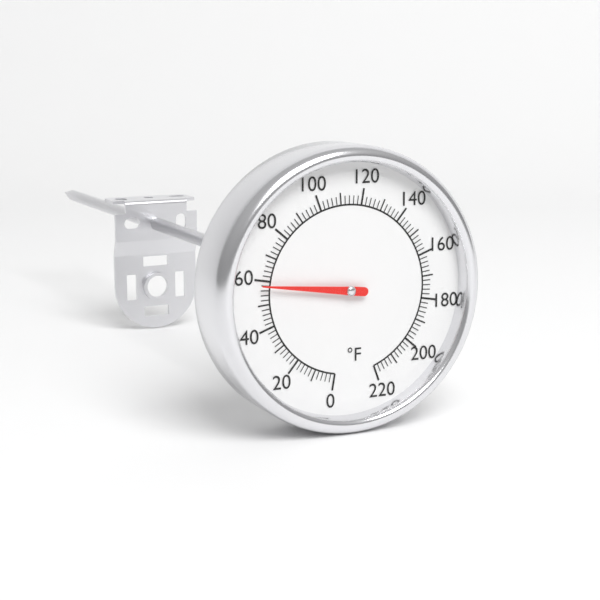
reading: 58 °F
